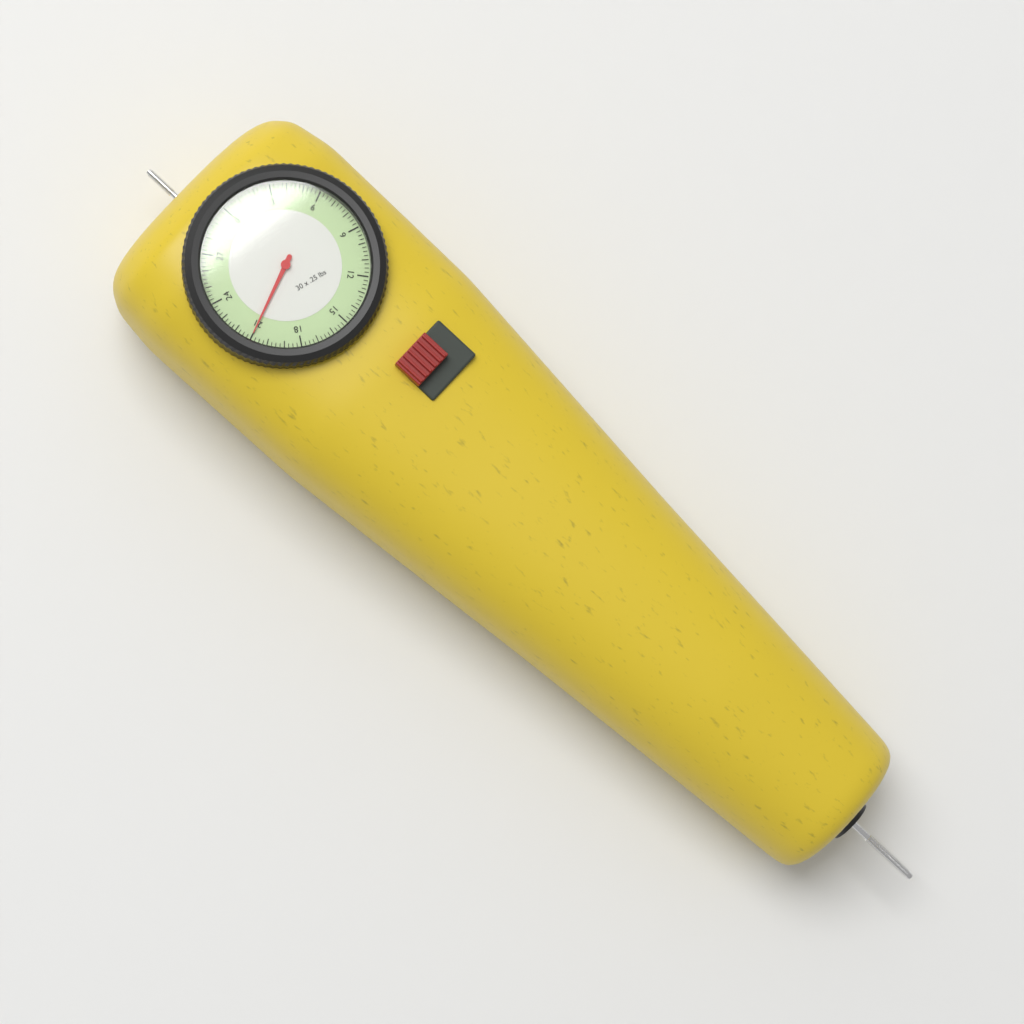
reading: 21.00 lbs
